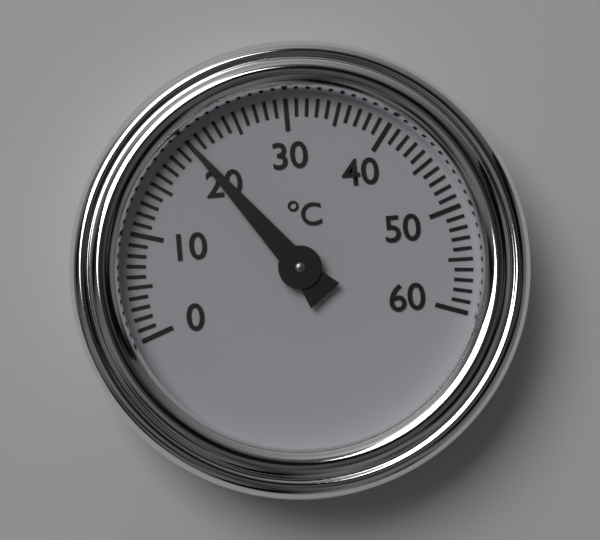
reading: 20 °C
